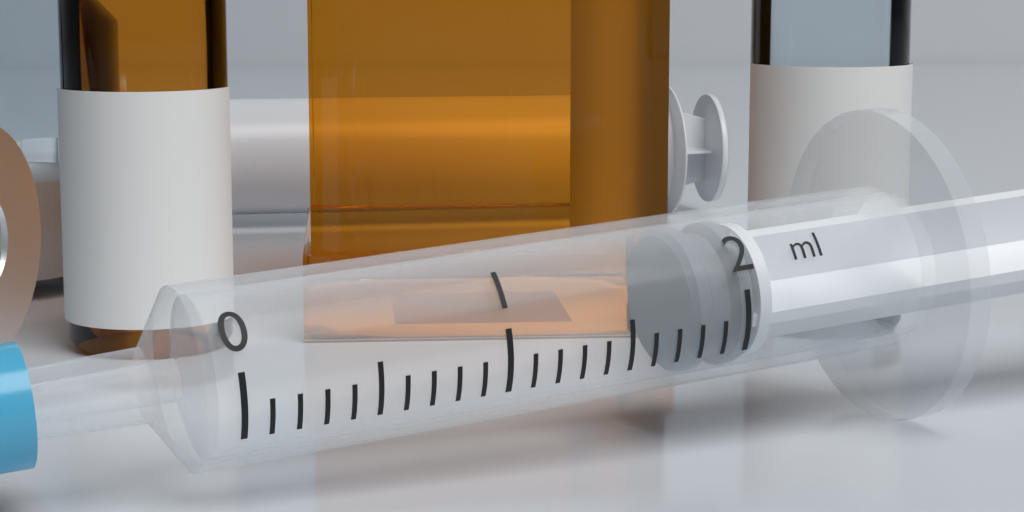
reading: 1.8 ml
